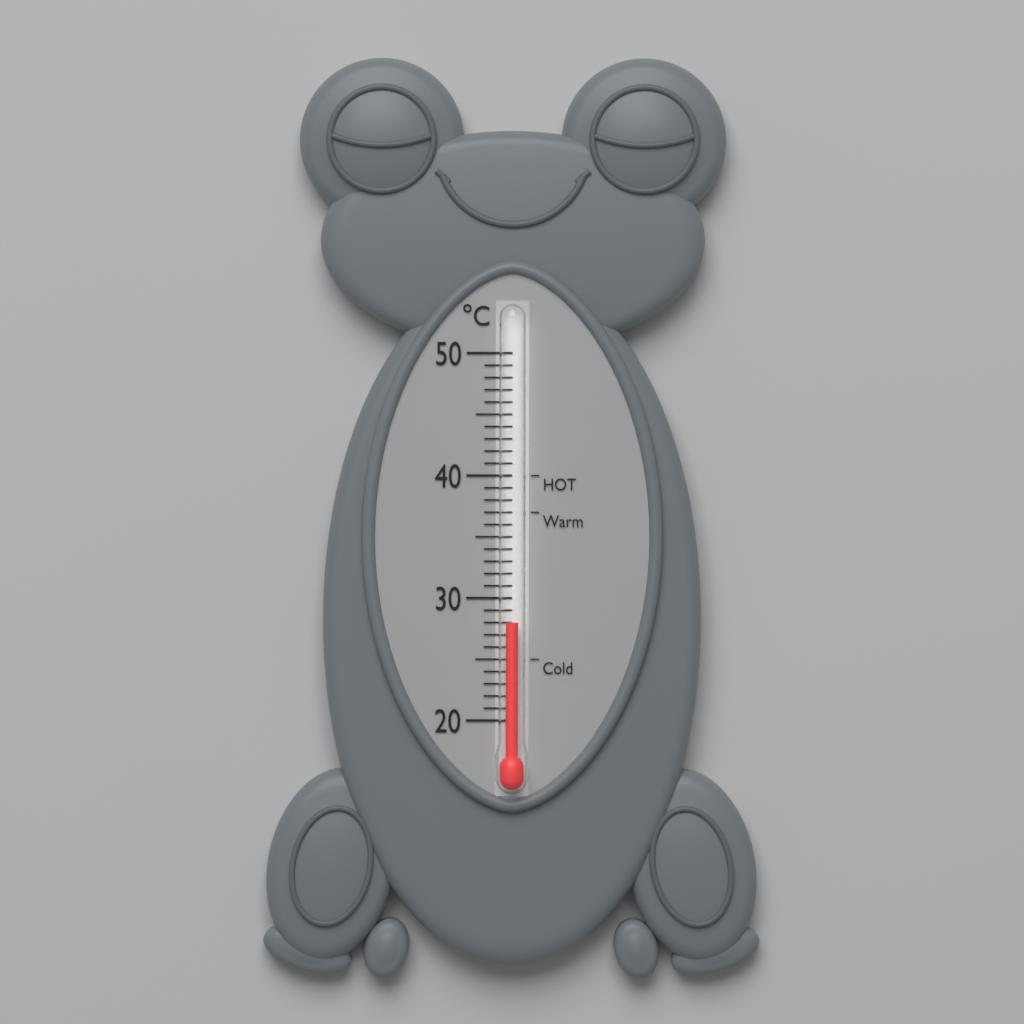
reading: 28 °C
